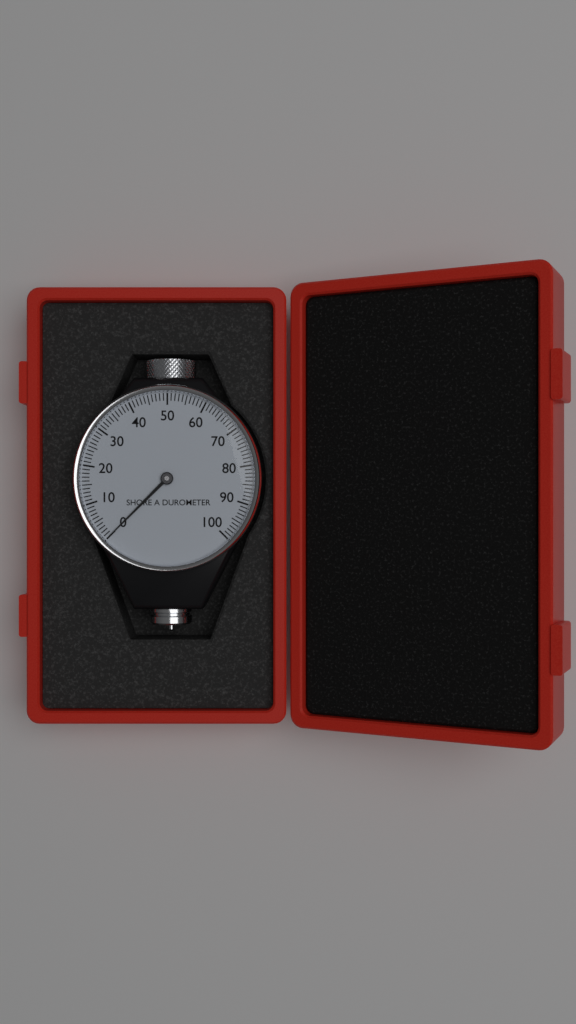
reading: 0 Shore A
